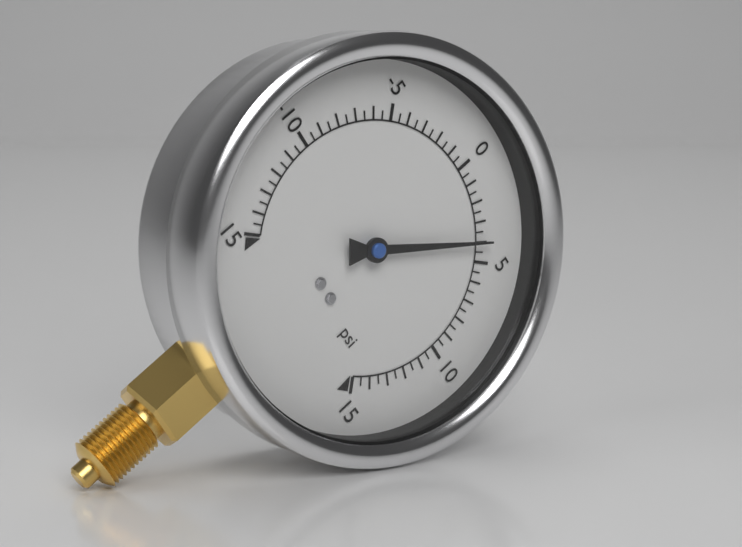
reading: 4.0 psi
